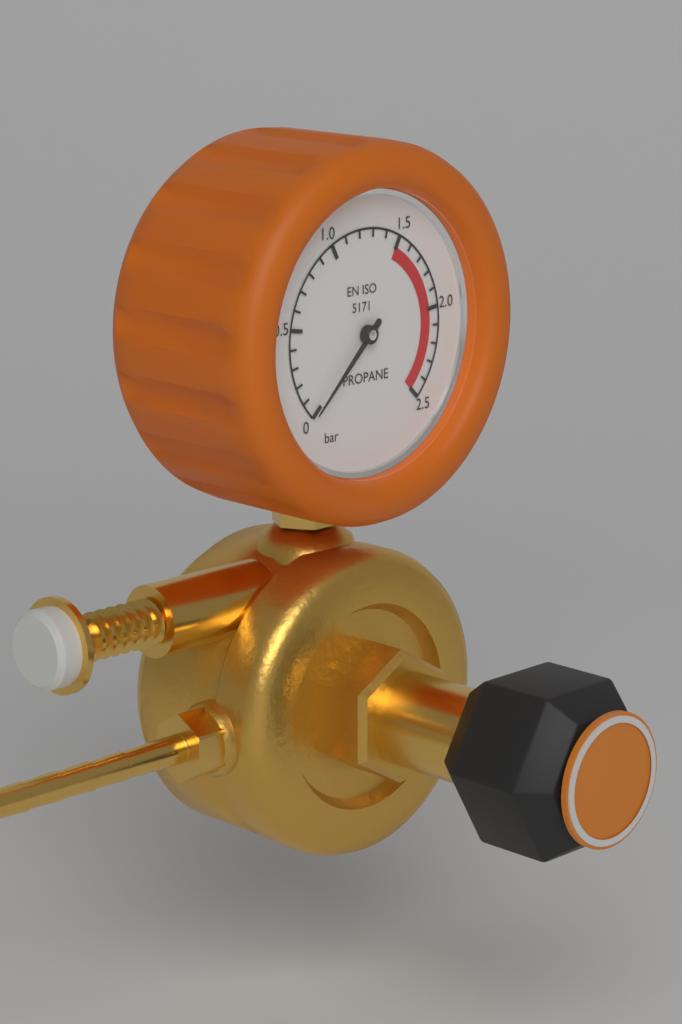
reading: 0.0 bar
